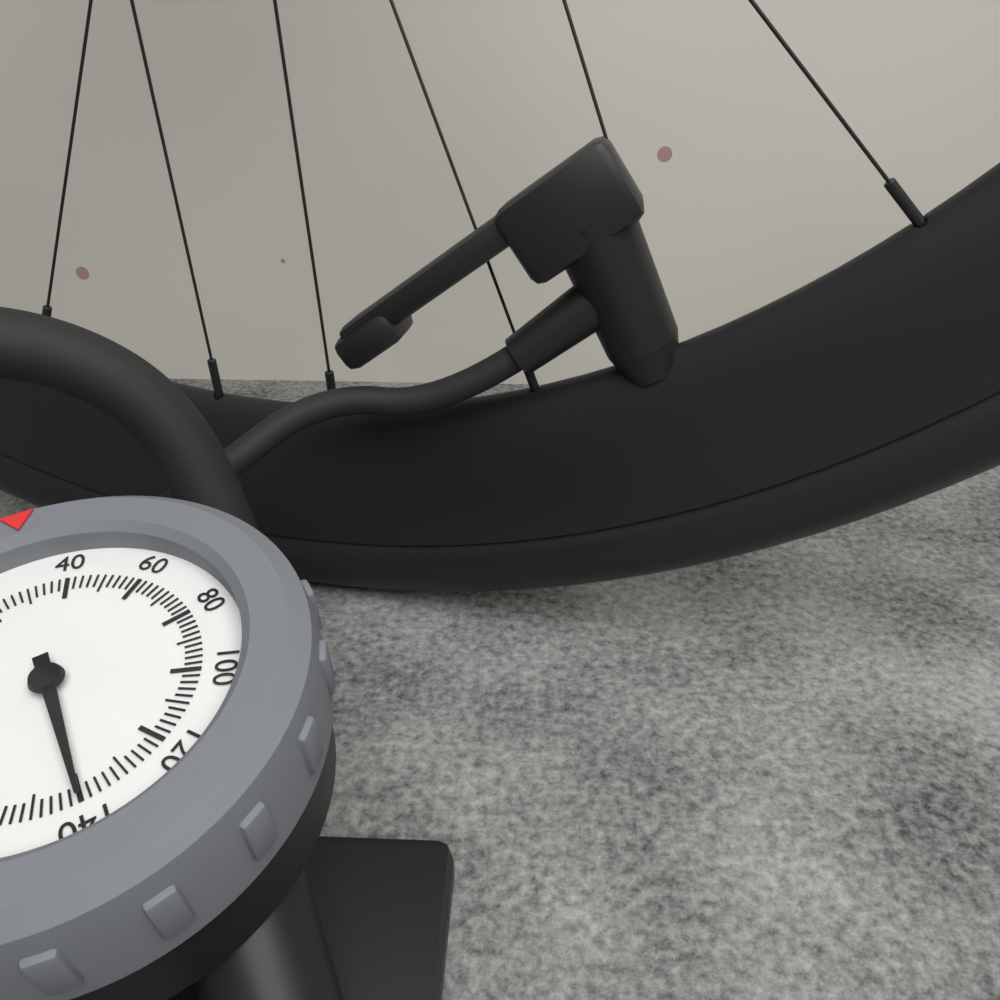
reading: 140 psi
